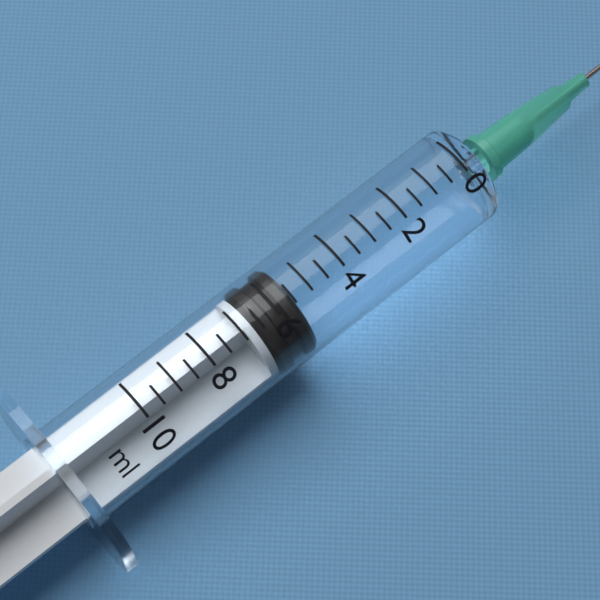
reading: 5.5 ml
